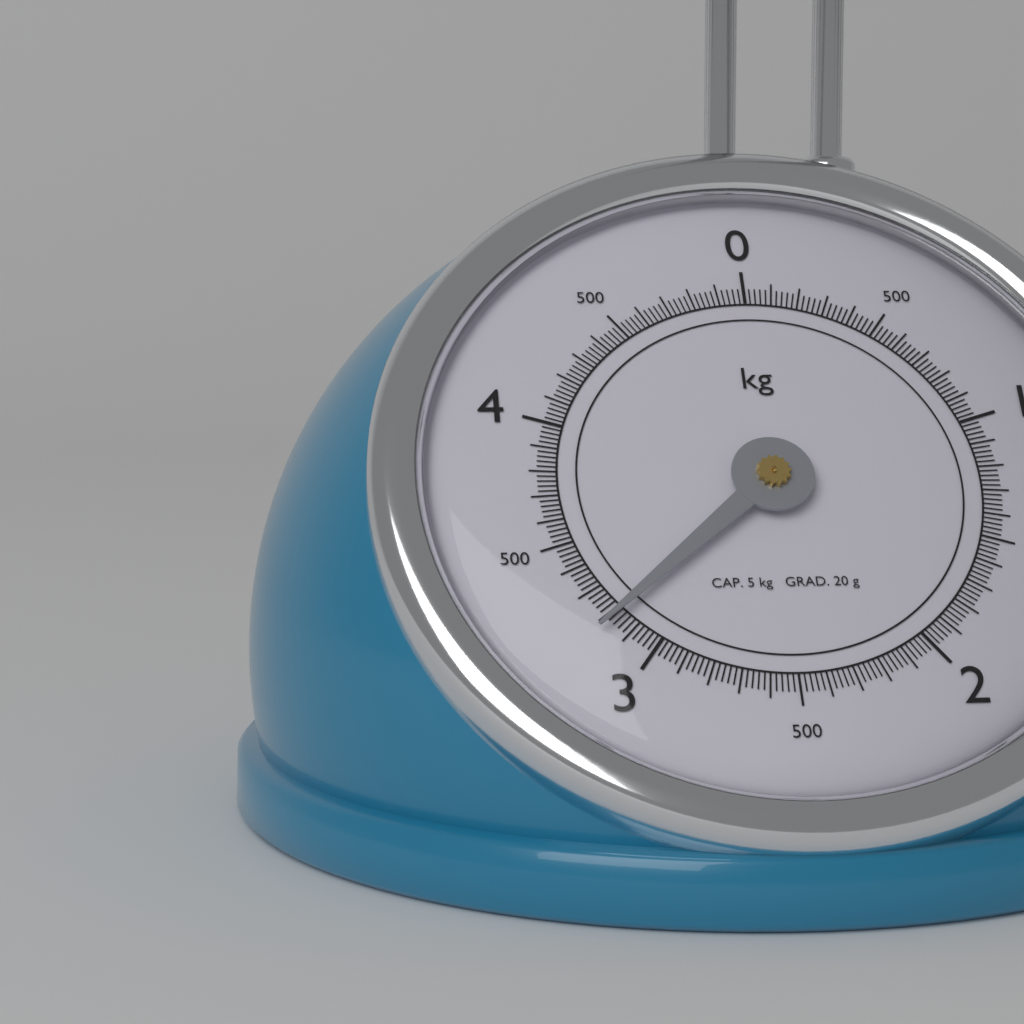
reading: 3.18 kg
